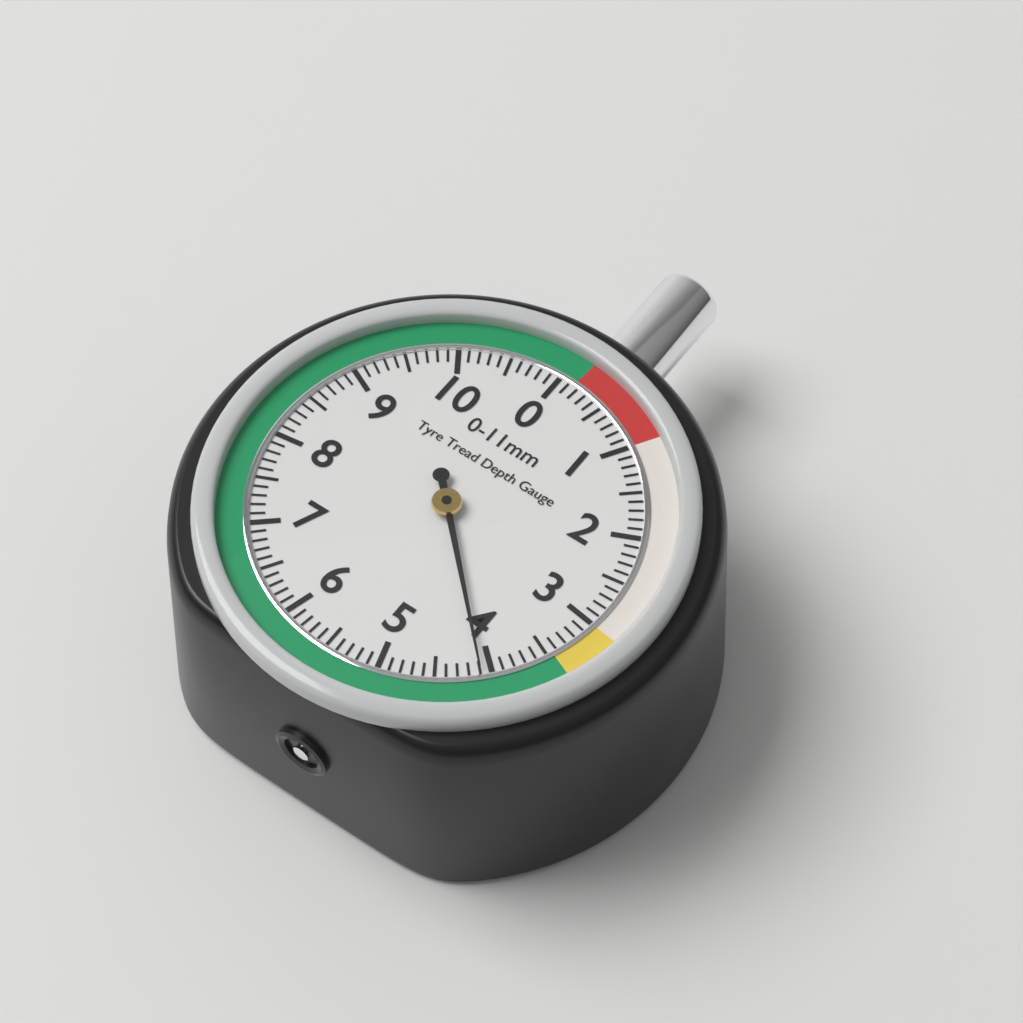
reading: 4.1 mm
